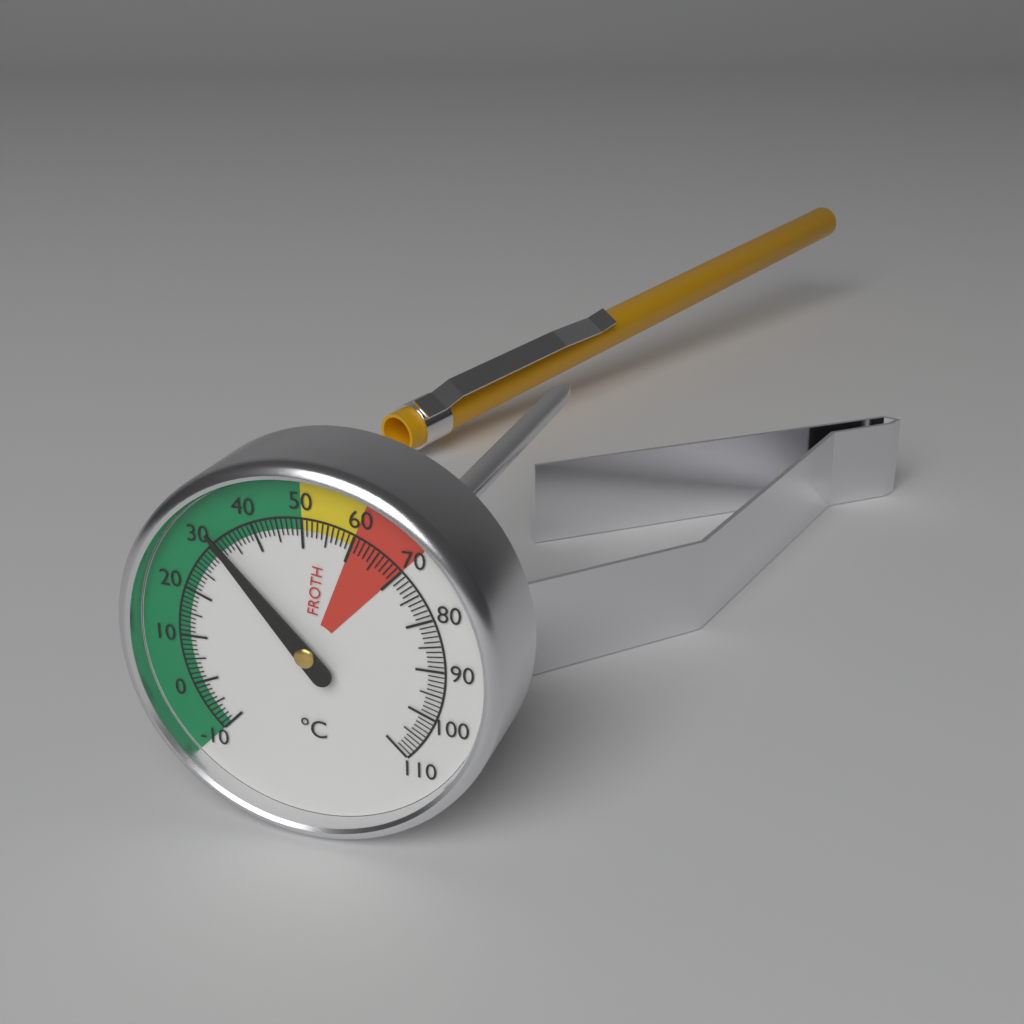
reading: 32 °C
